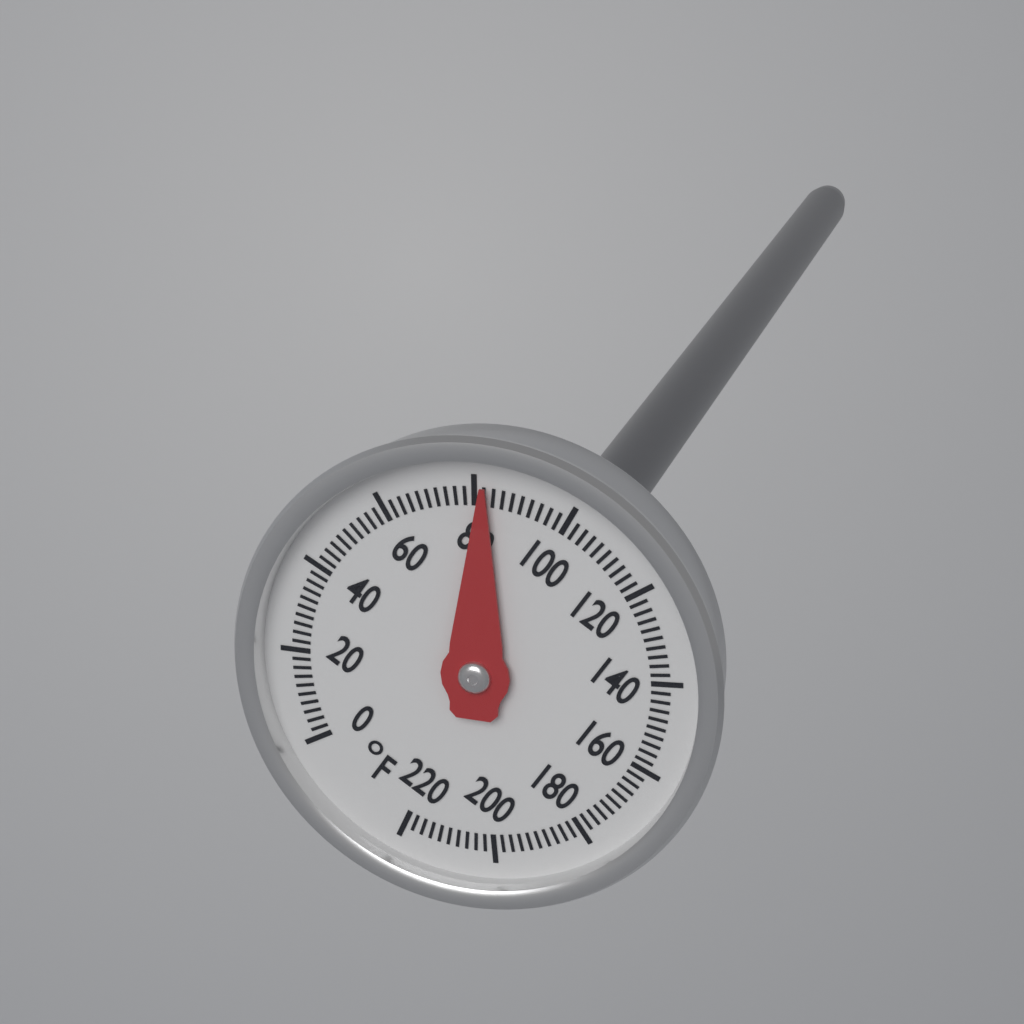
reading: 82 °F
